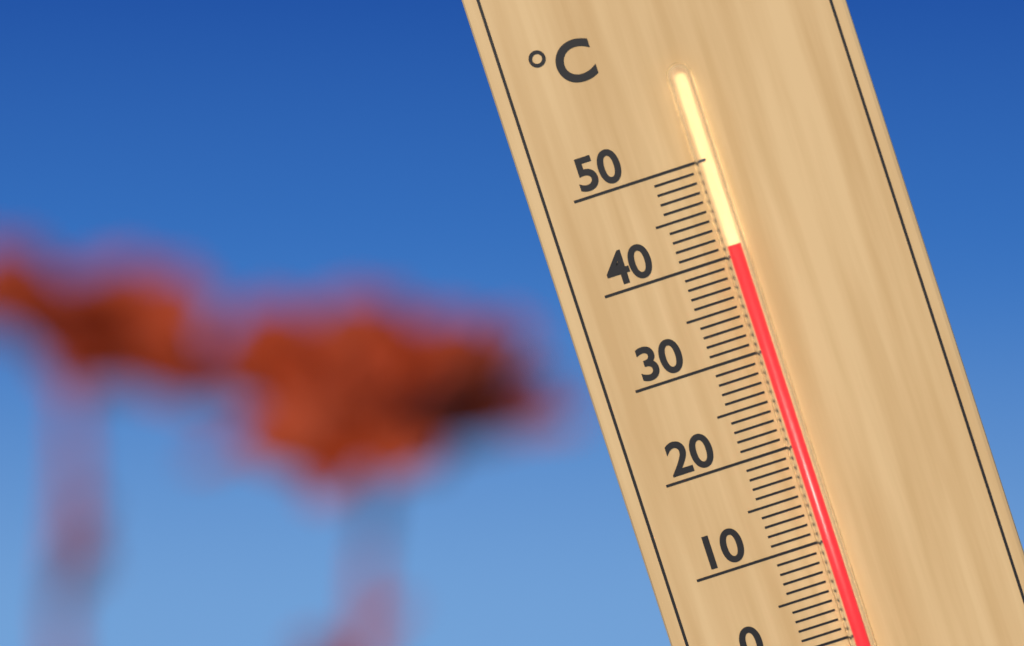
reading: 41 °C
